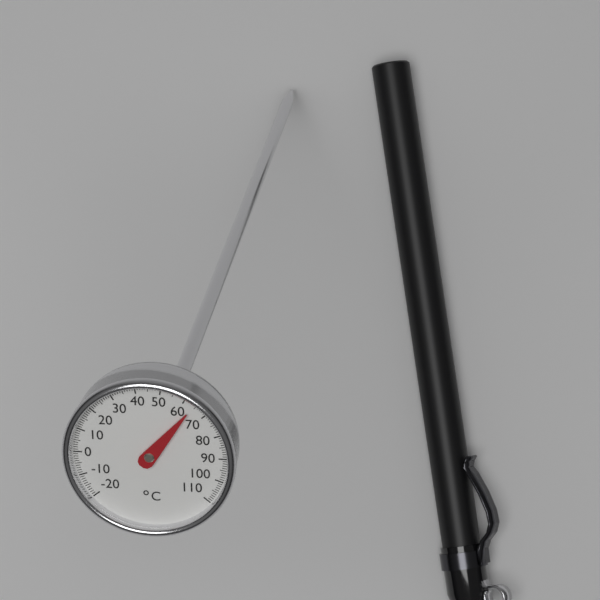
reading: 64 °C
